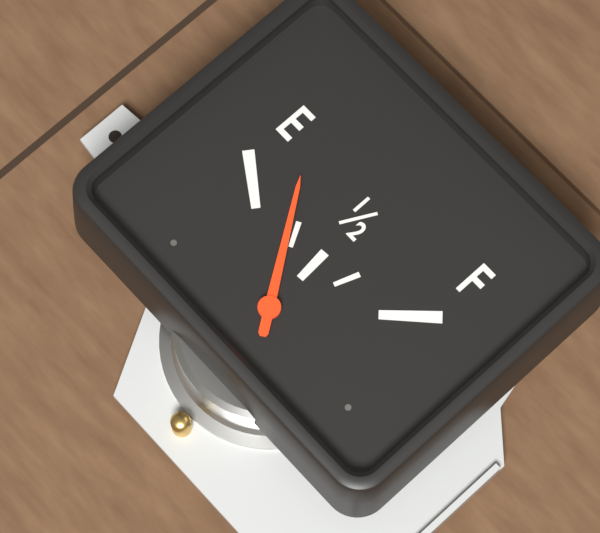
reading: 0.20 (no unit)
